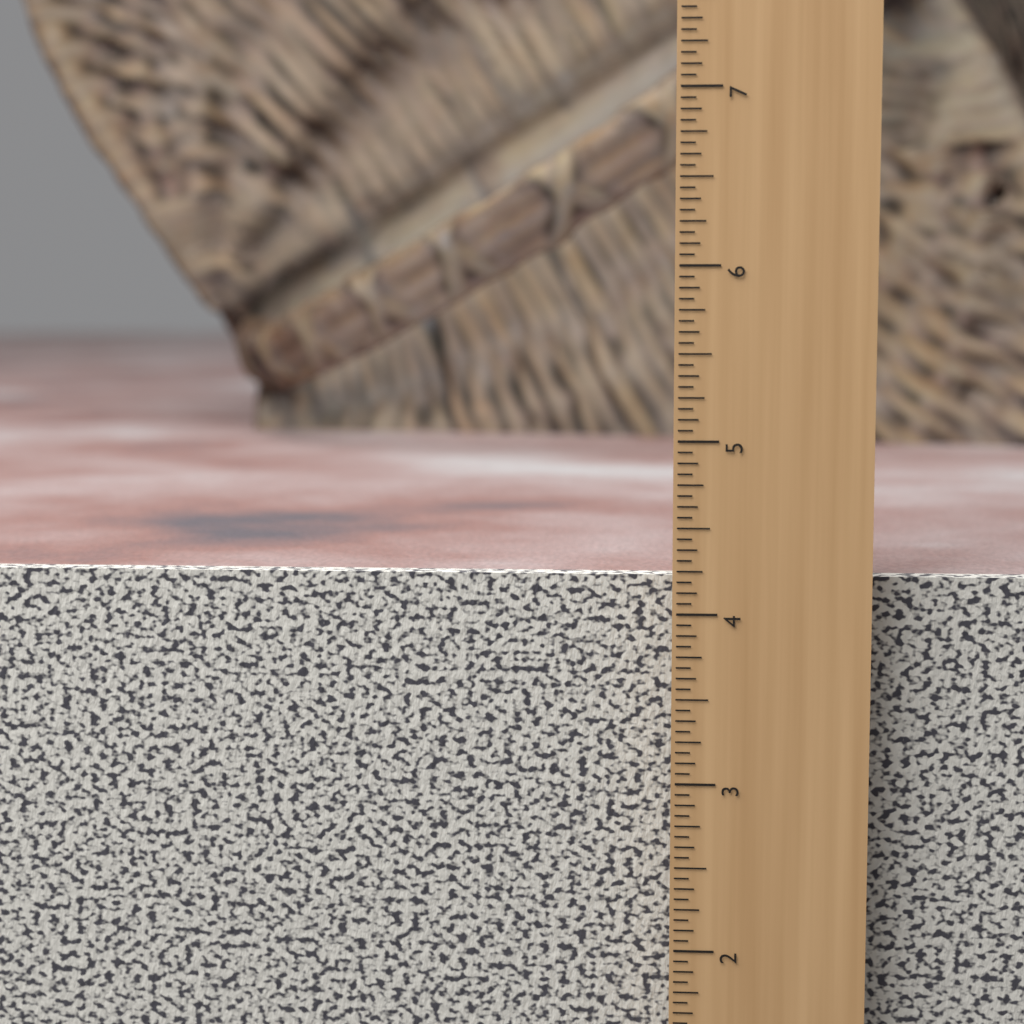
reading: 4.1875 in
